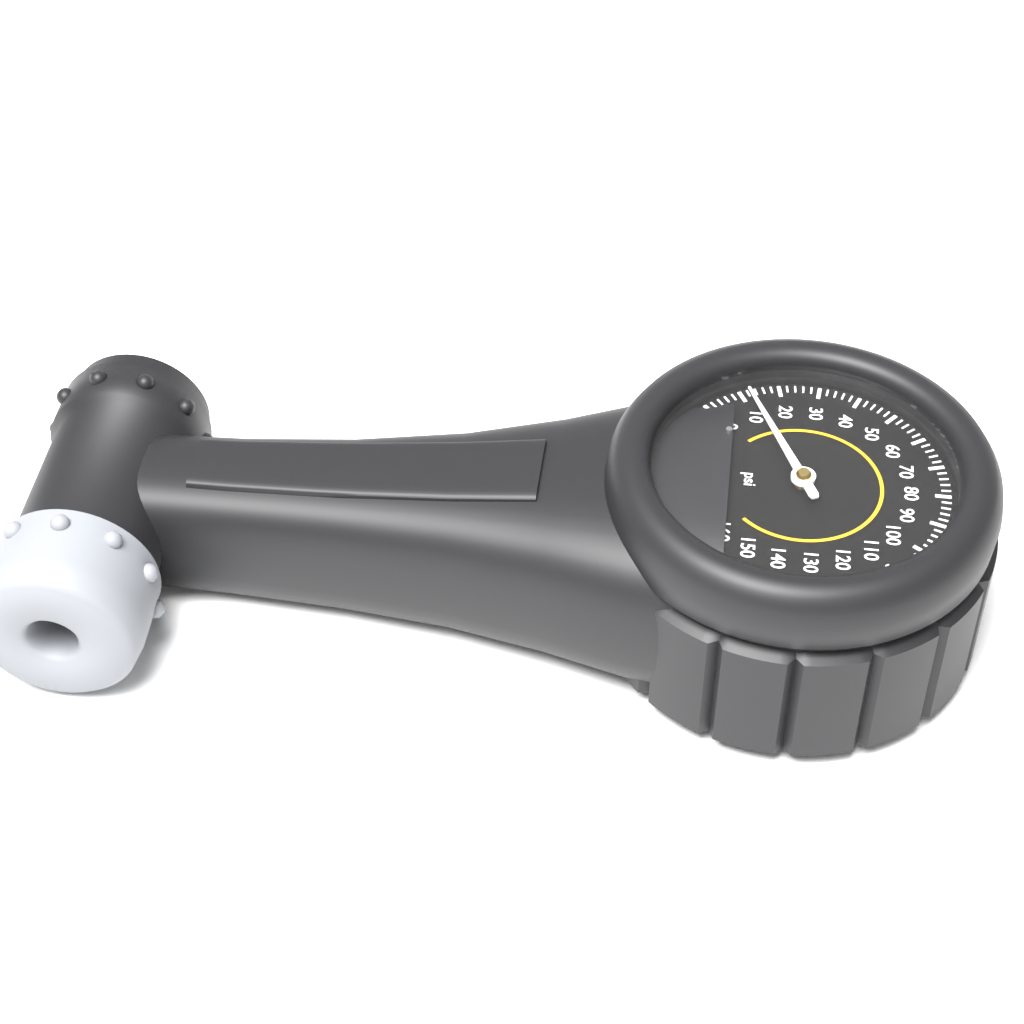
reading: 12 psi
